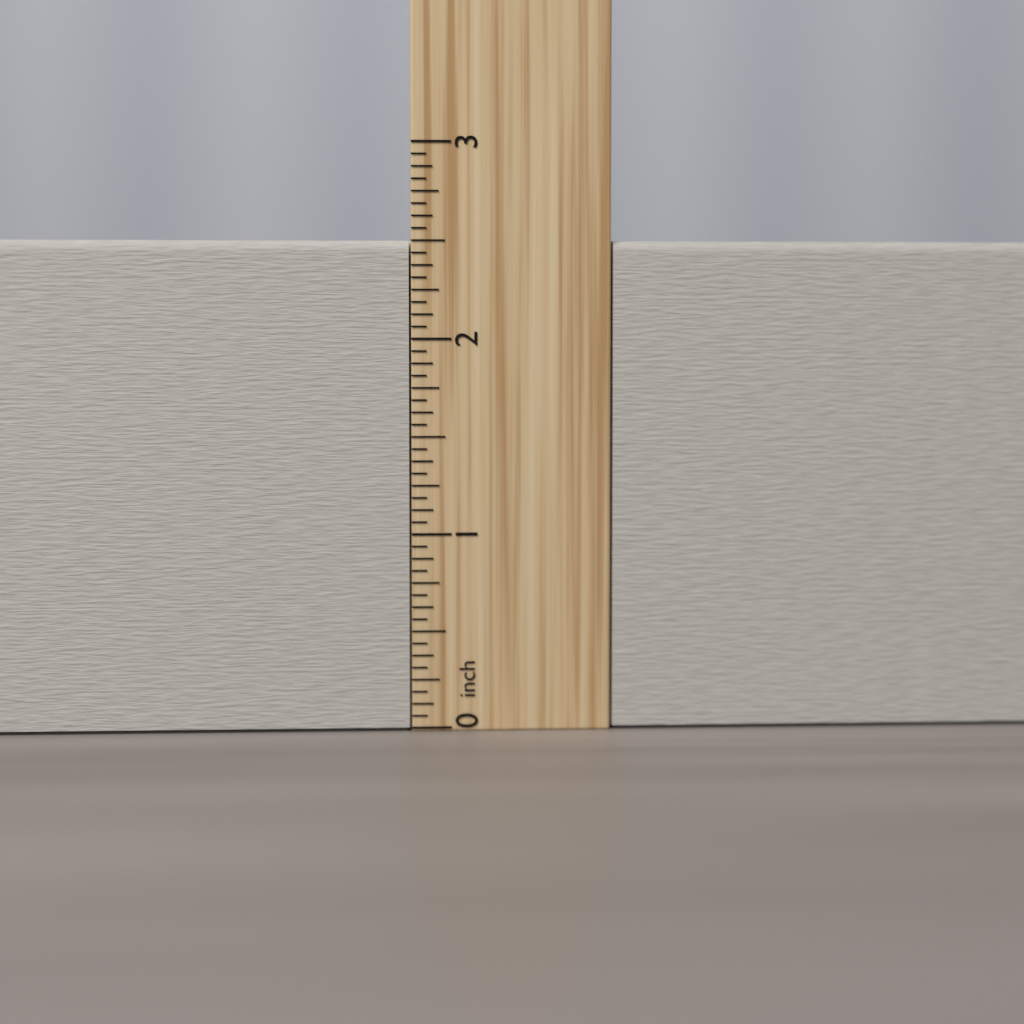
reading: 2.5000 inch
